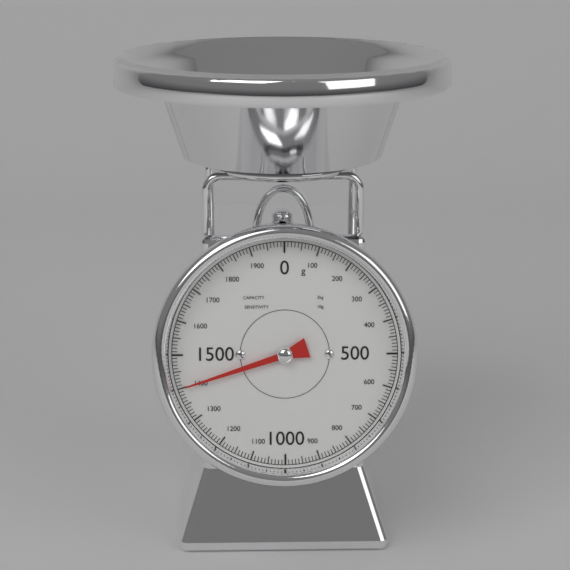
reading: 1400 g
